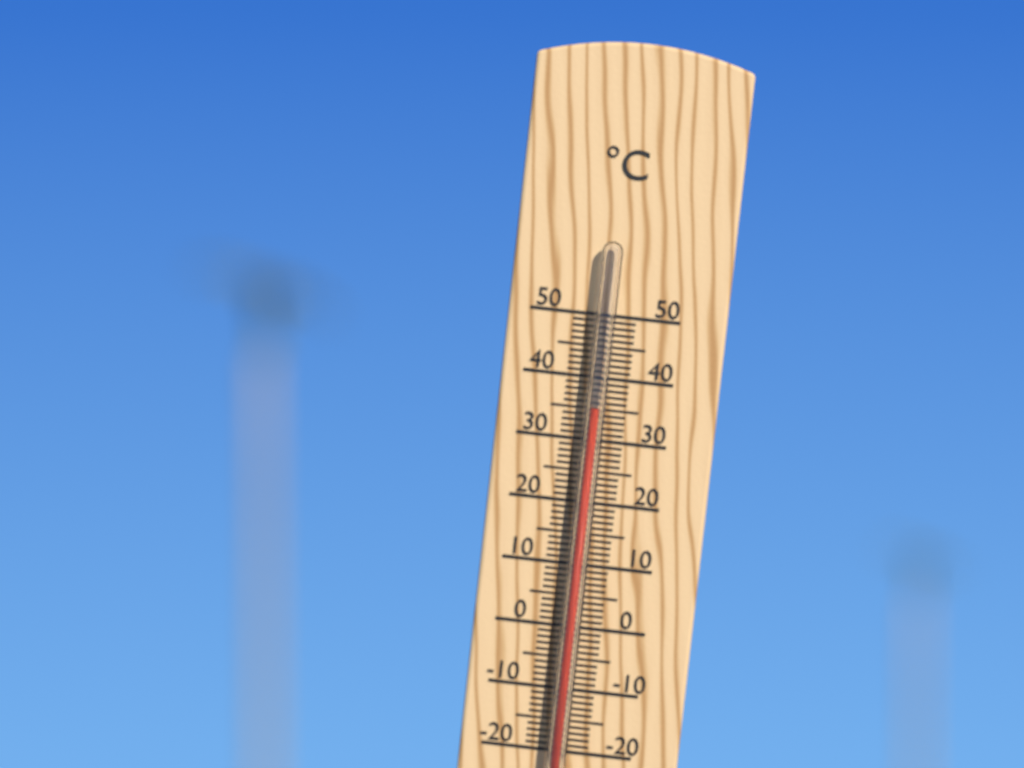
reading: 35 °C
